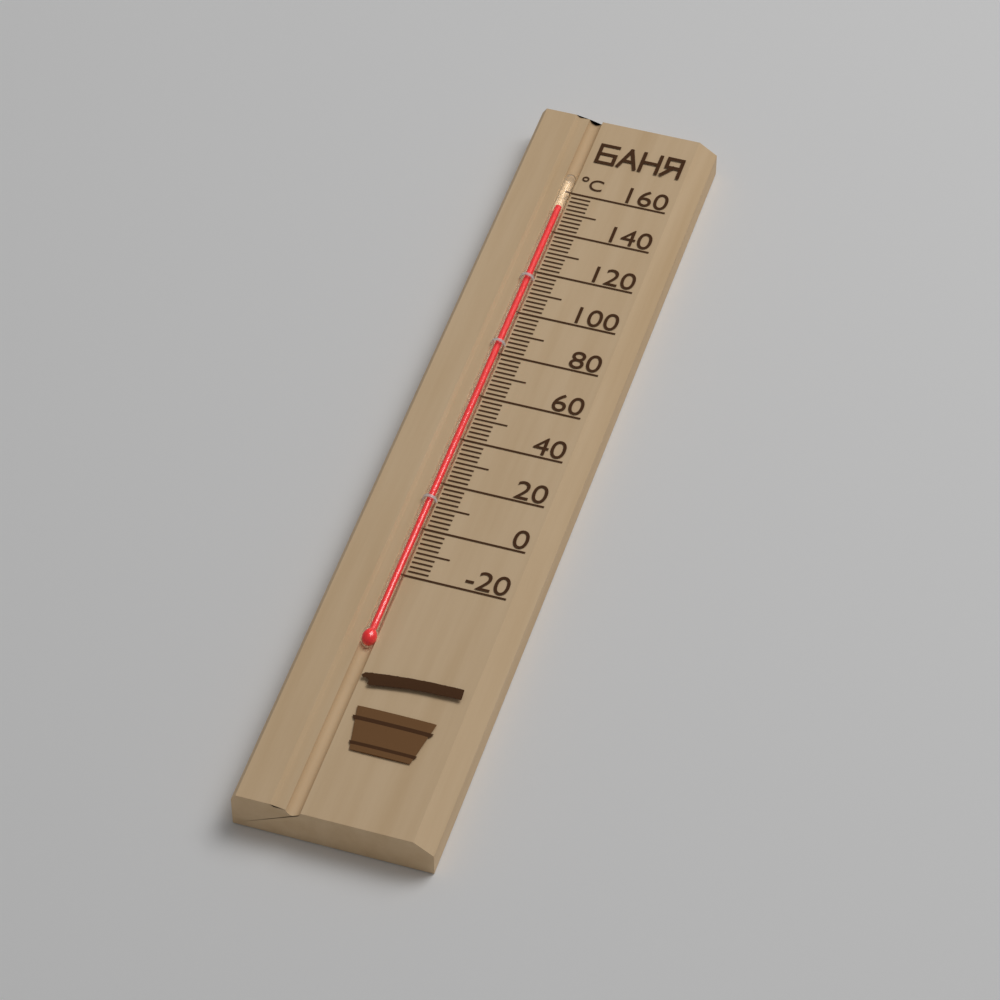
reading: 152 °C
